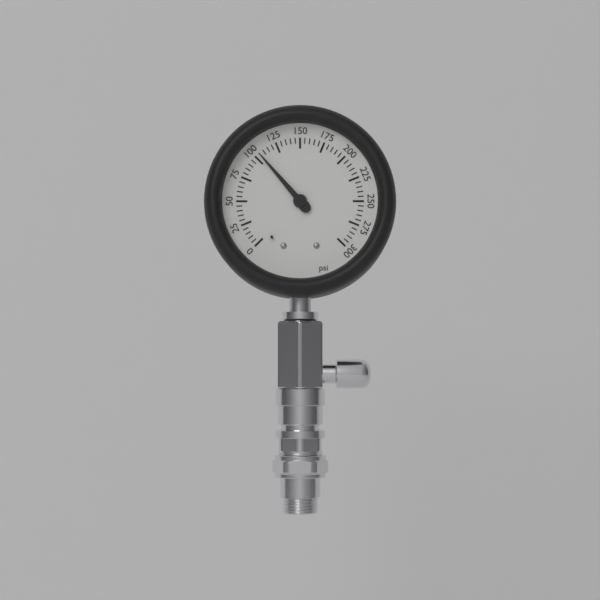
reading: 105 psi
